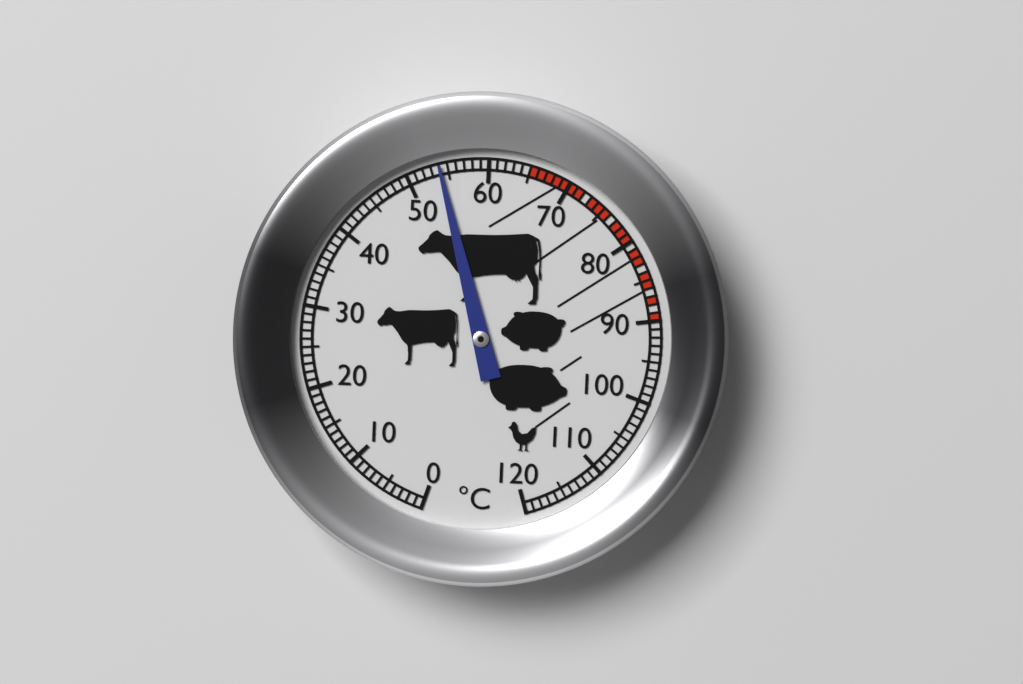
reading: 54 °C
